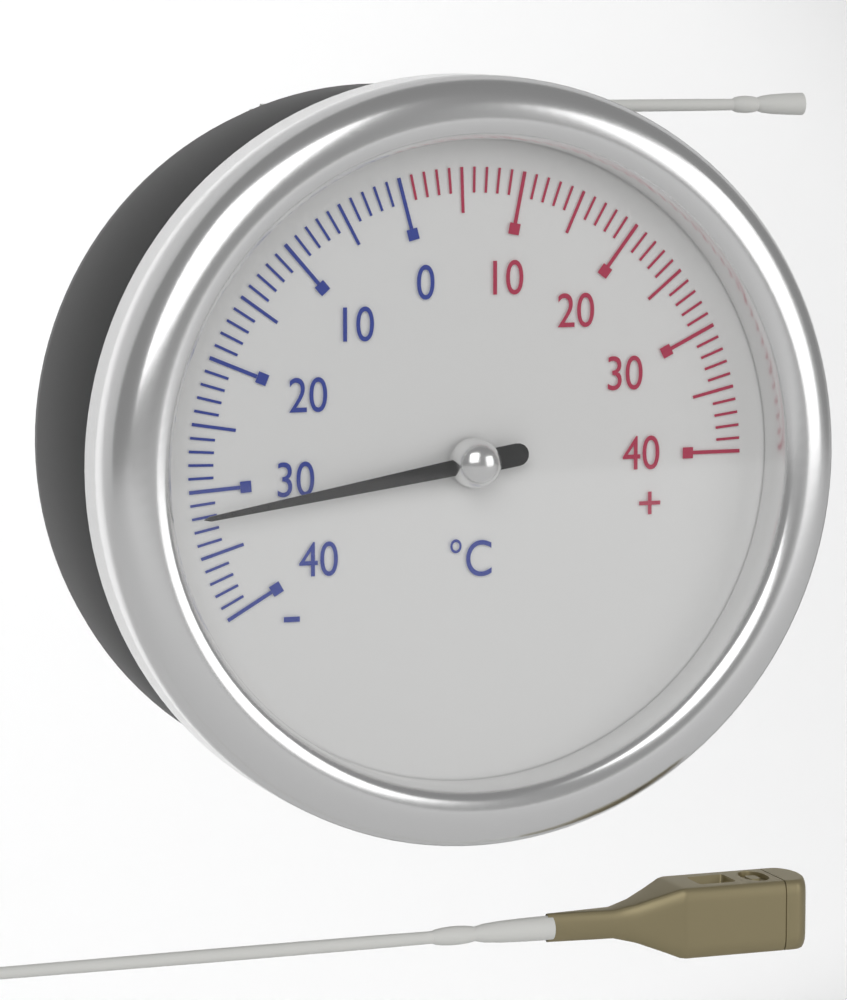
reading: -32 °C
